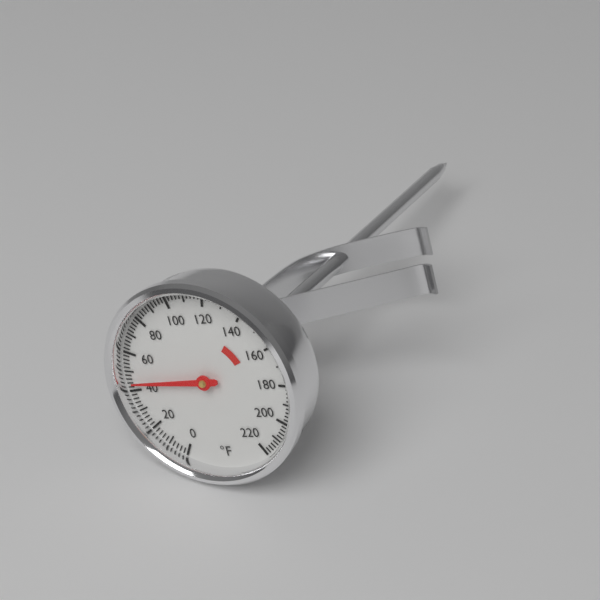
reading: 44 °F
